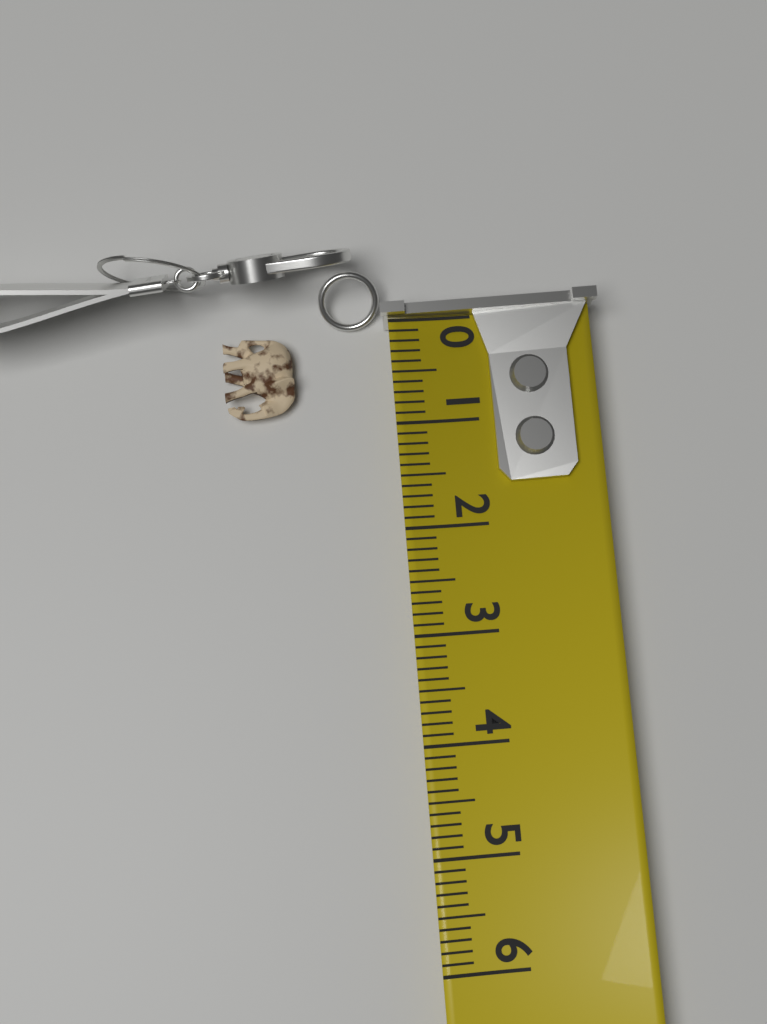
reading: 0.8 (no unit)
